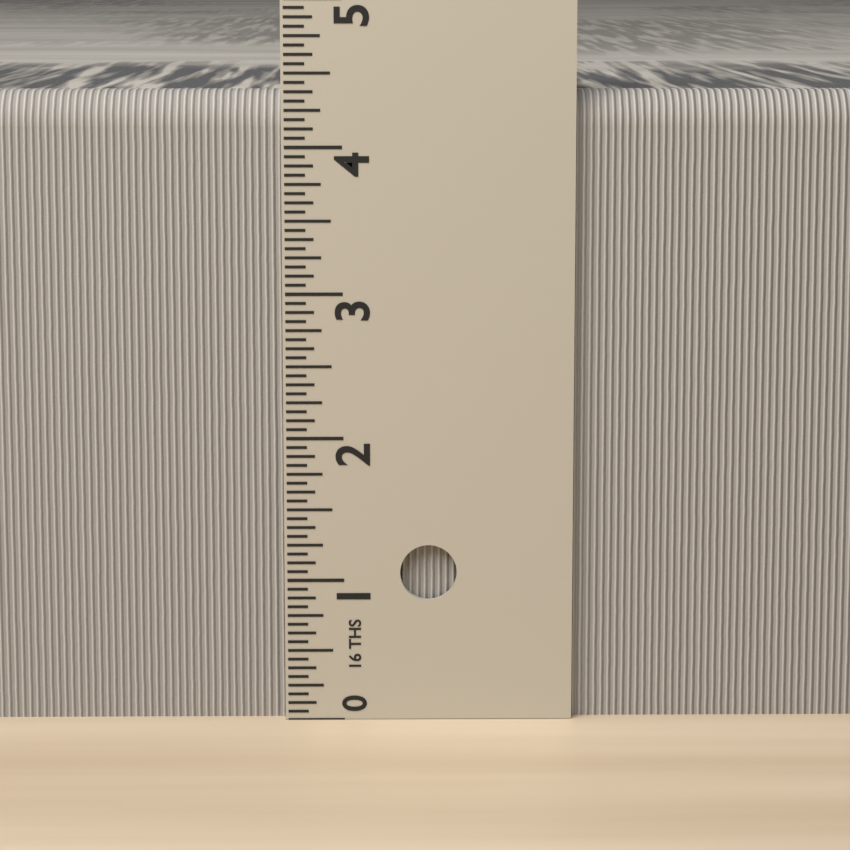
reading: 4.3750 in
